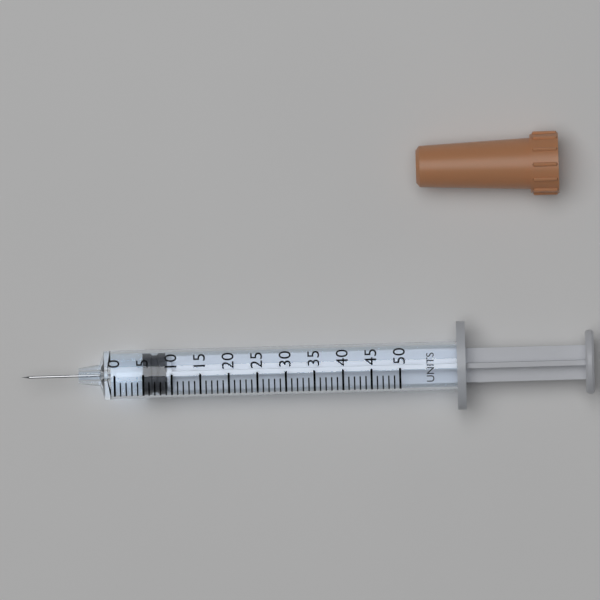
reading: 5 units
